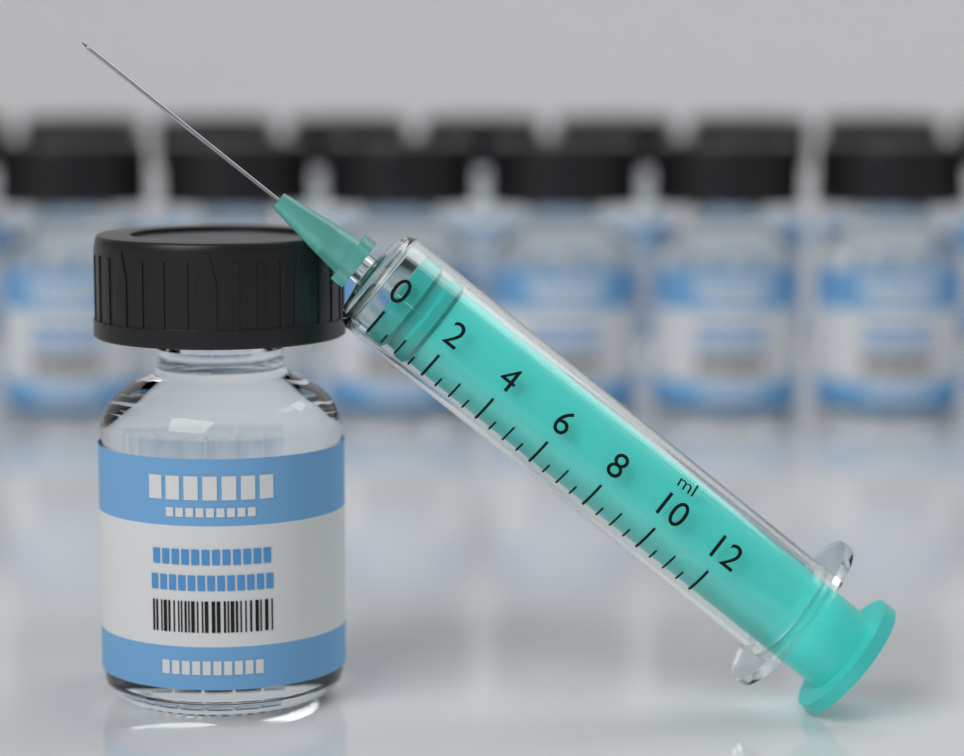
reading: 0.0 ml
